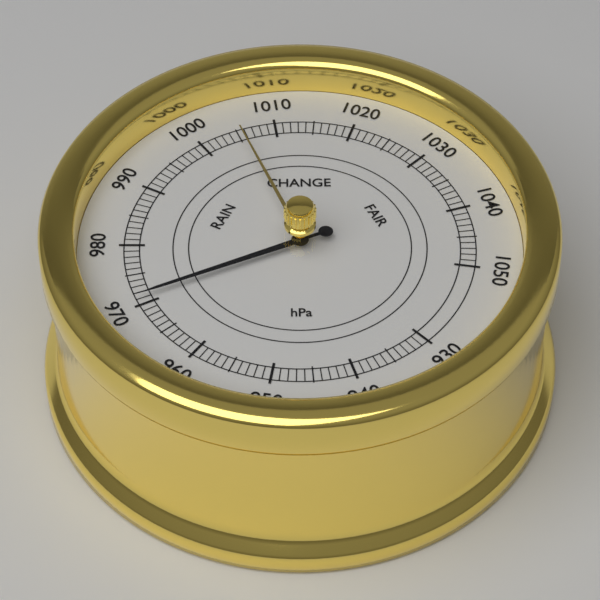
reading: 971 hPa
